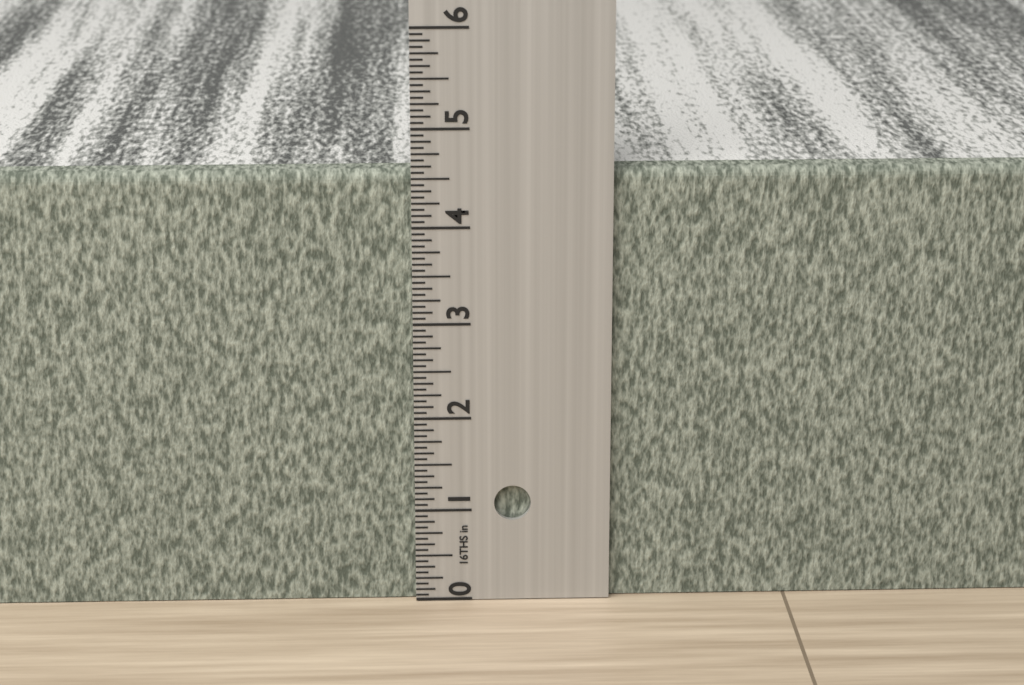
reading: 4.5625 in
